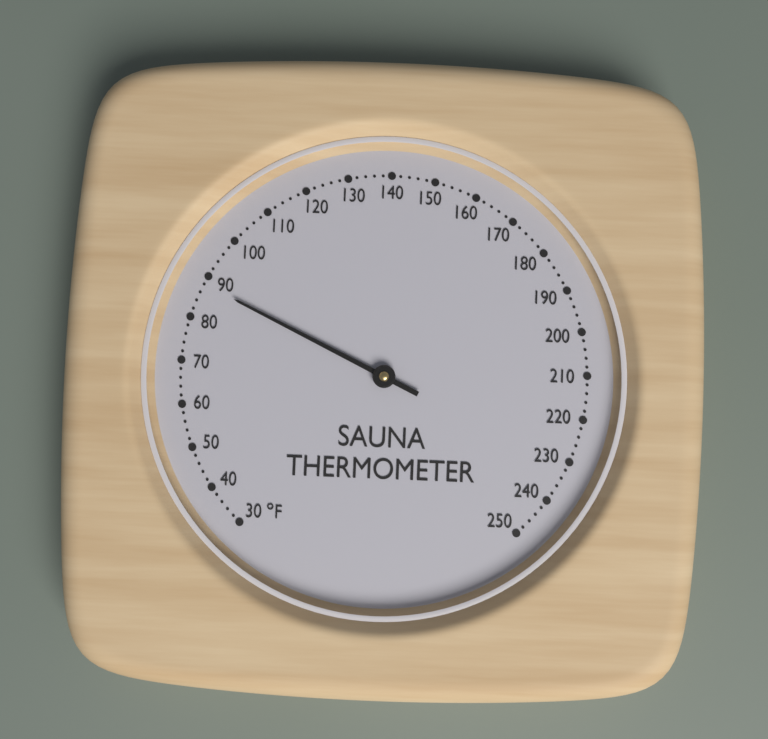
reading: 88 °F
